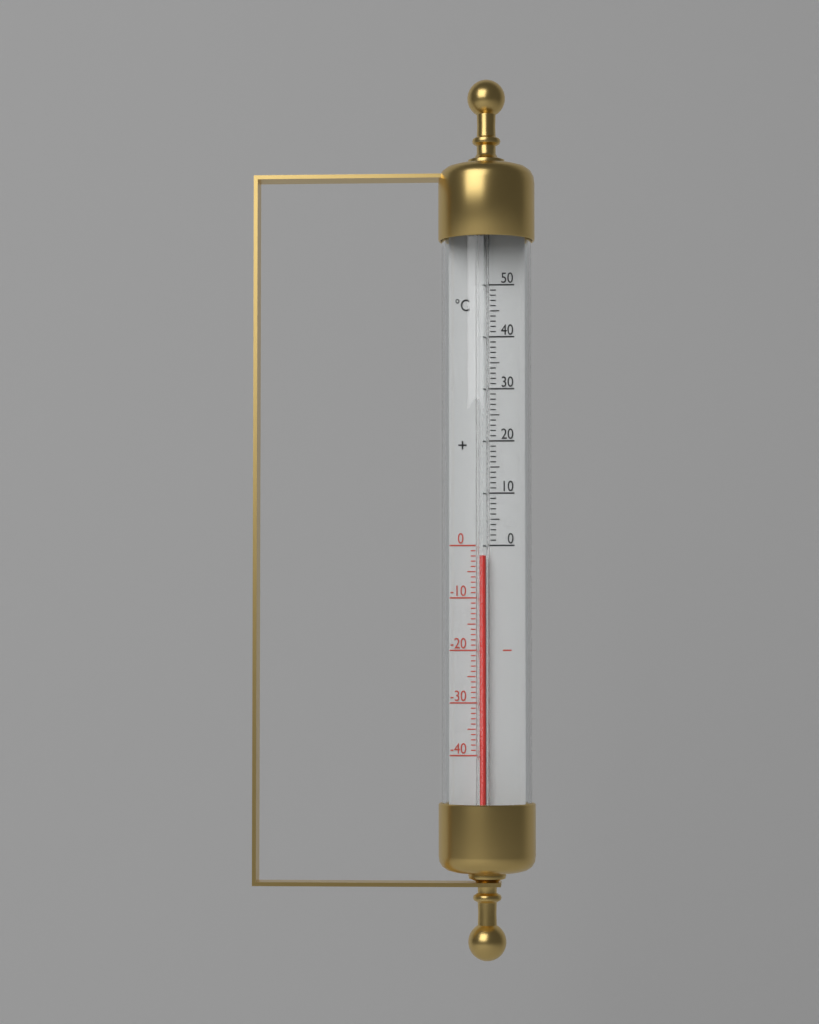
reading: -2 °C
